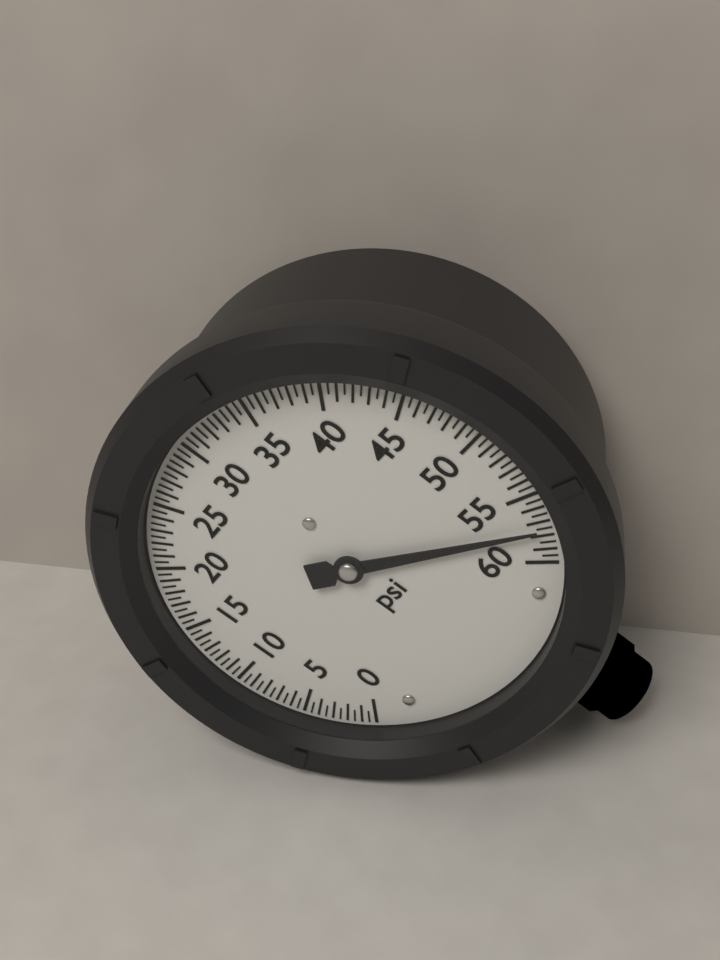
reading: 57.5 psi
